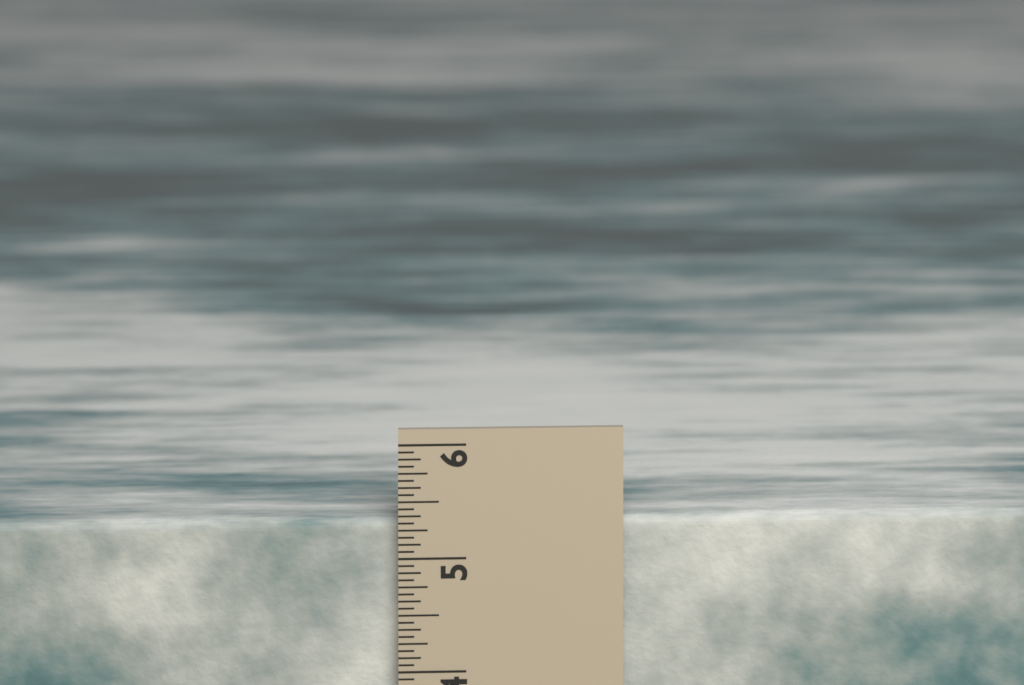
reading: 5.3125 in
